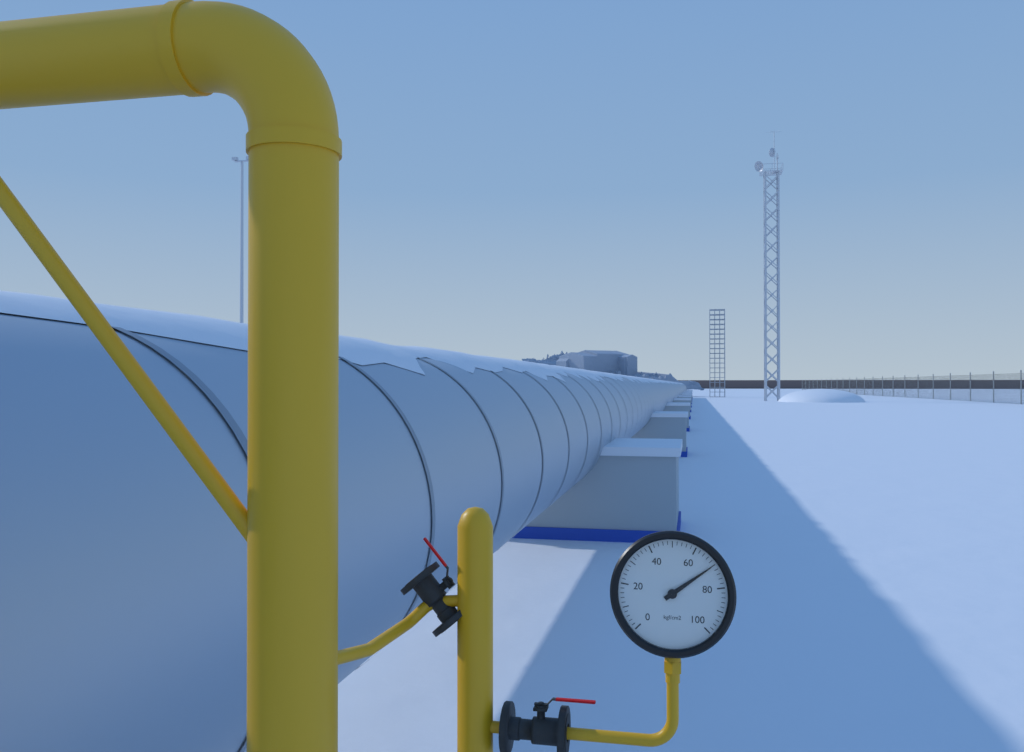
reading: 70 kgf/cm2
